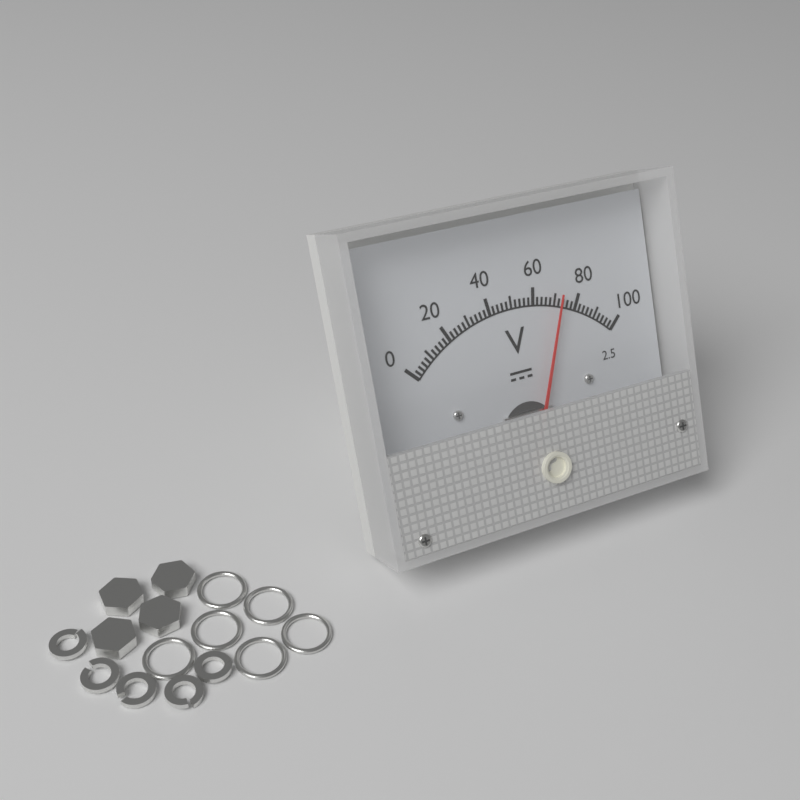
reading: 72 V
